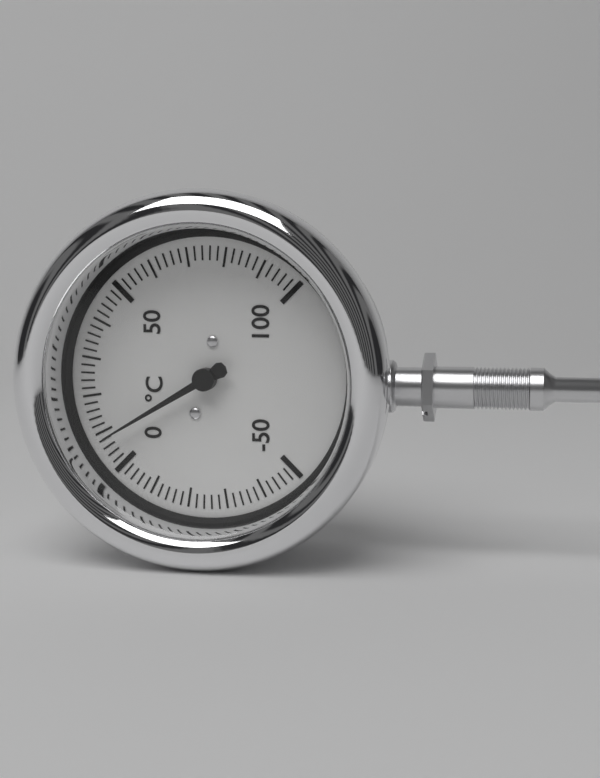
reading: 8 °C
